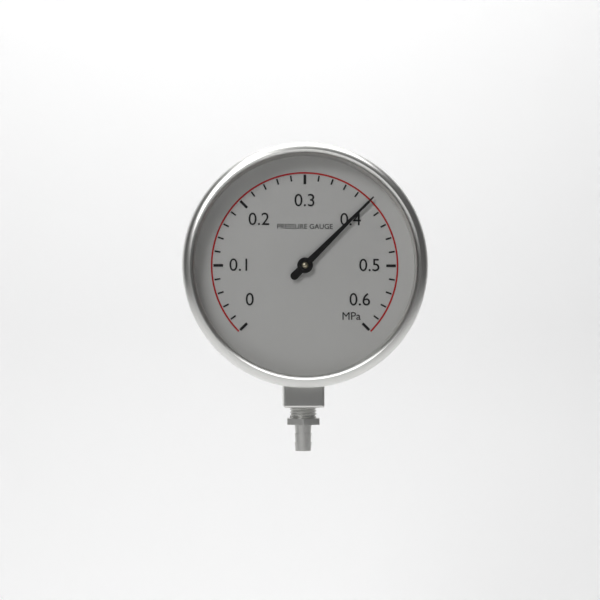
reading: 0.40 MPa
